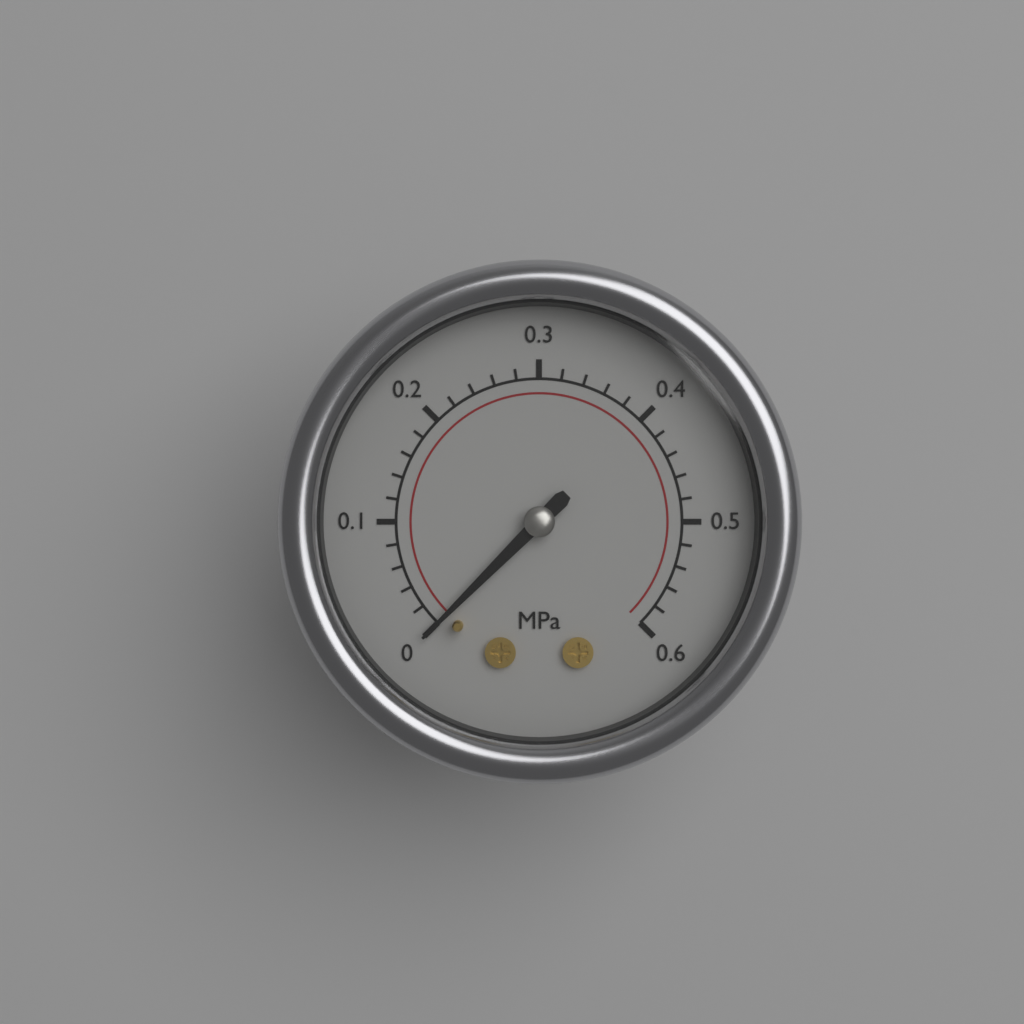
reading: 0.00 MPa
